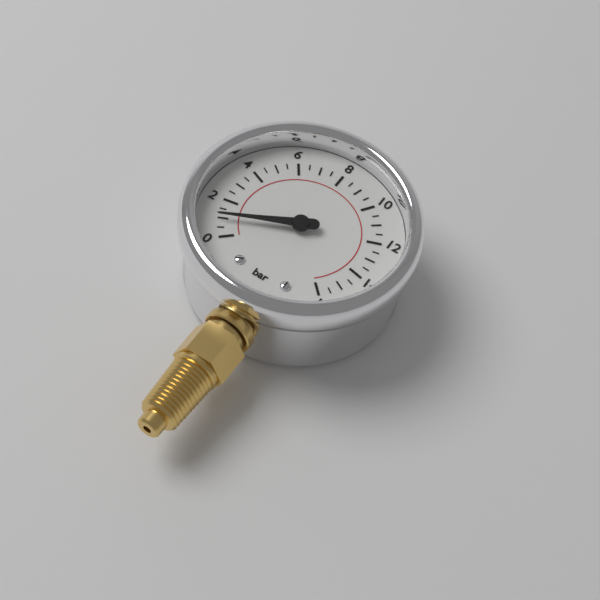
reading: 1.0 bar
